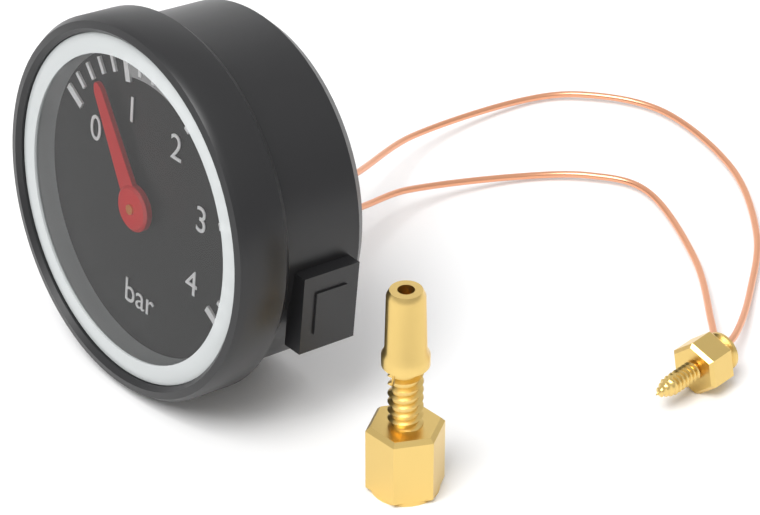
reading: 0.6 bar
